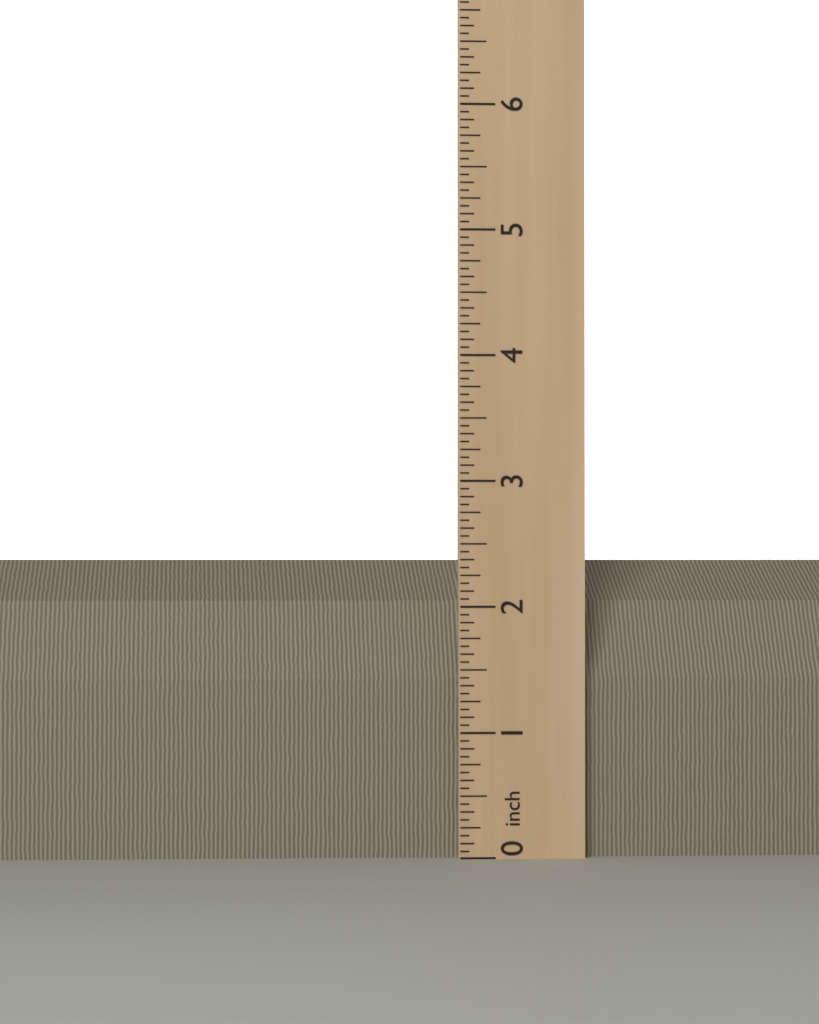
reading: 2.3750 inch
